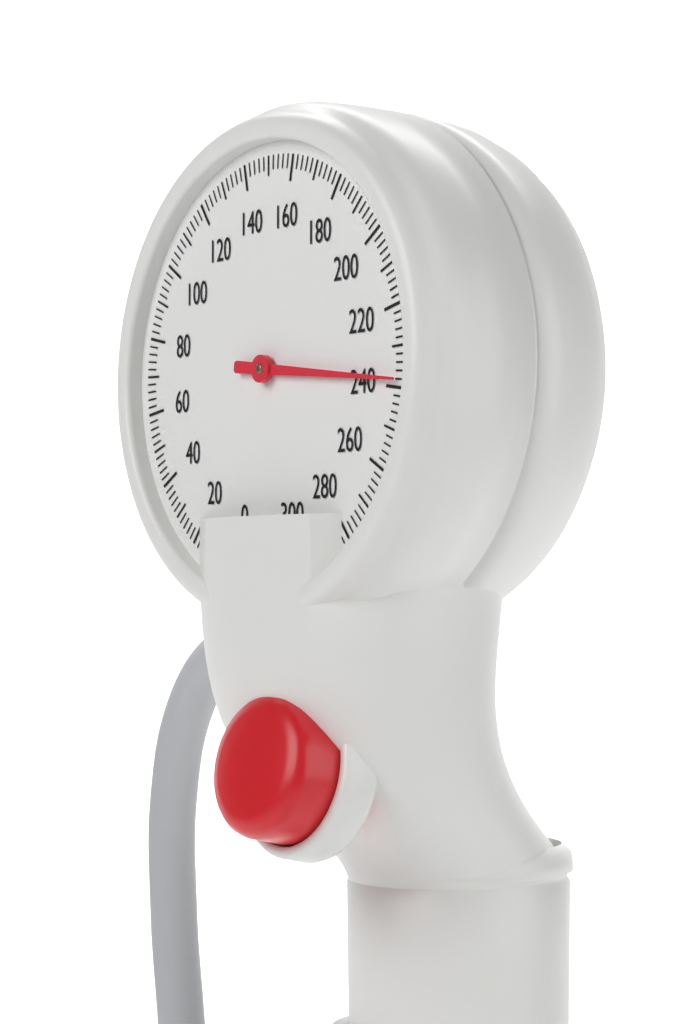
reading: 238 mmHg
